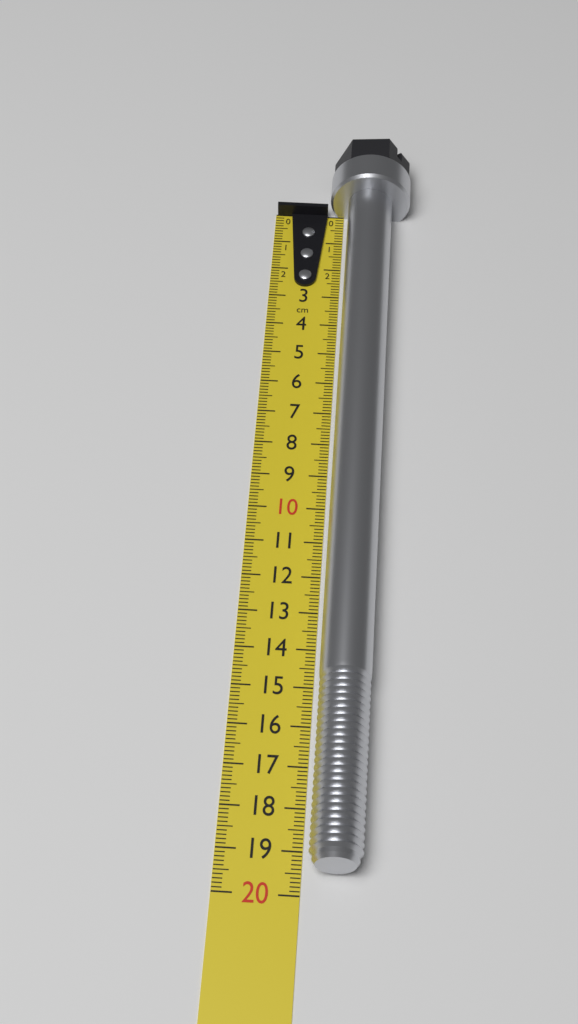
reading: 19.5 cm
